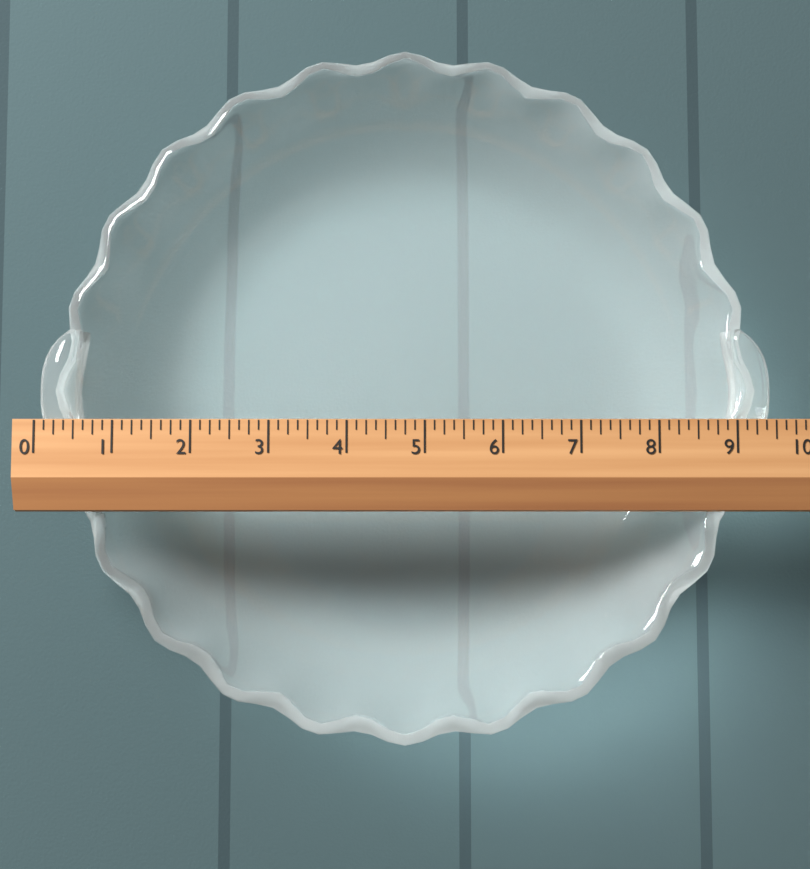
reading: 9.500 (no unit)
